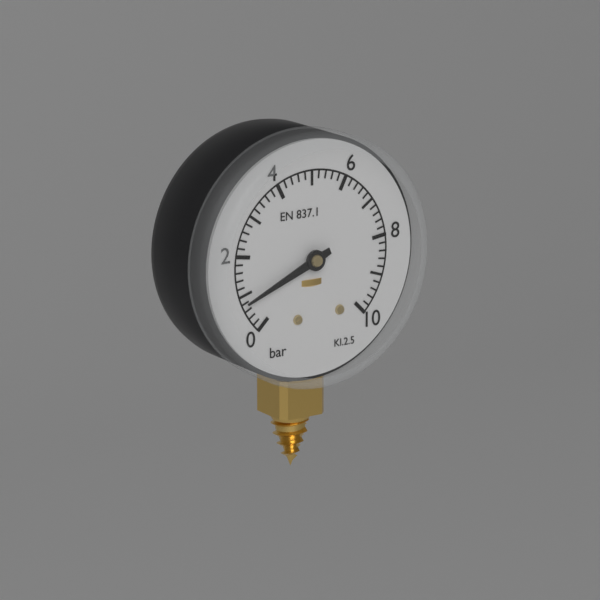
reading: 0.8 bar
